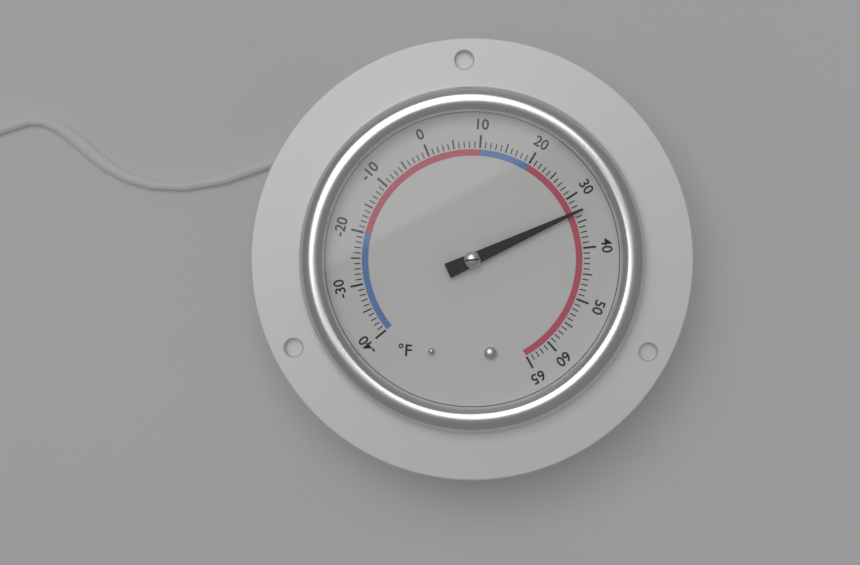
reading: 33 °F
